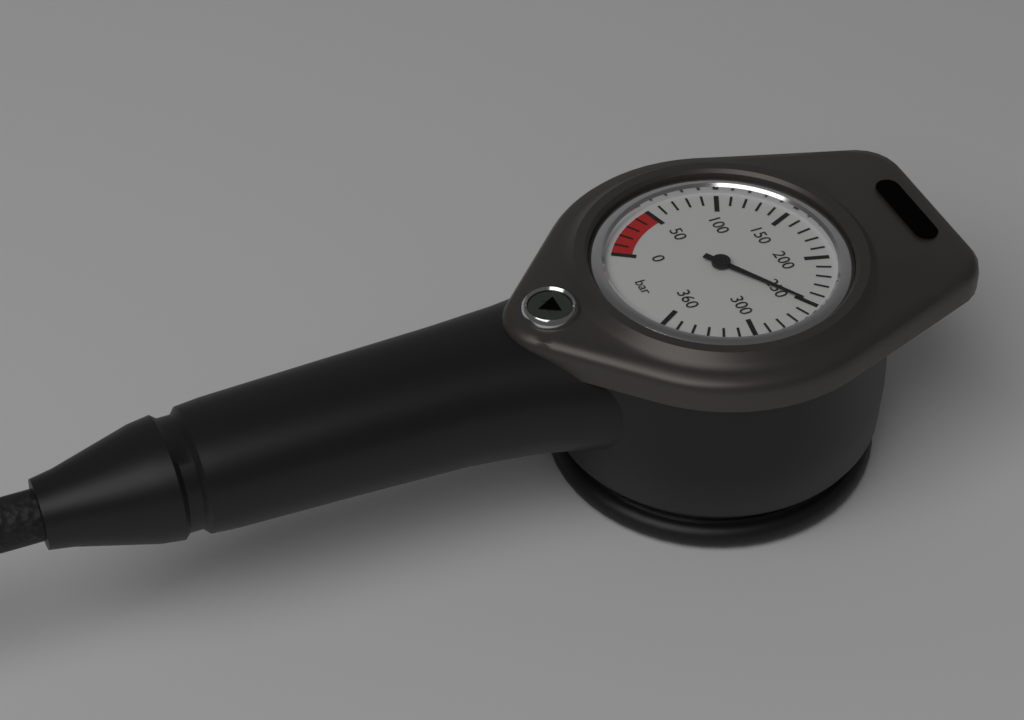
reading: 250 bar
